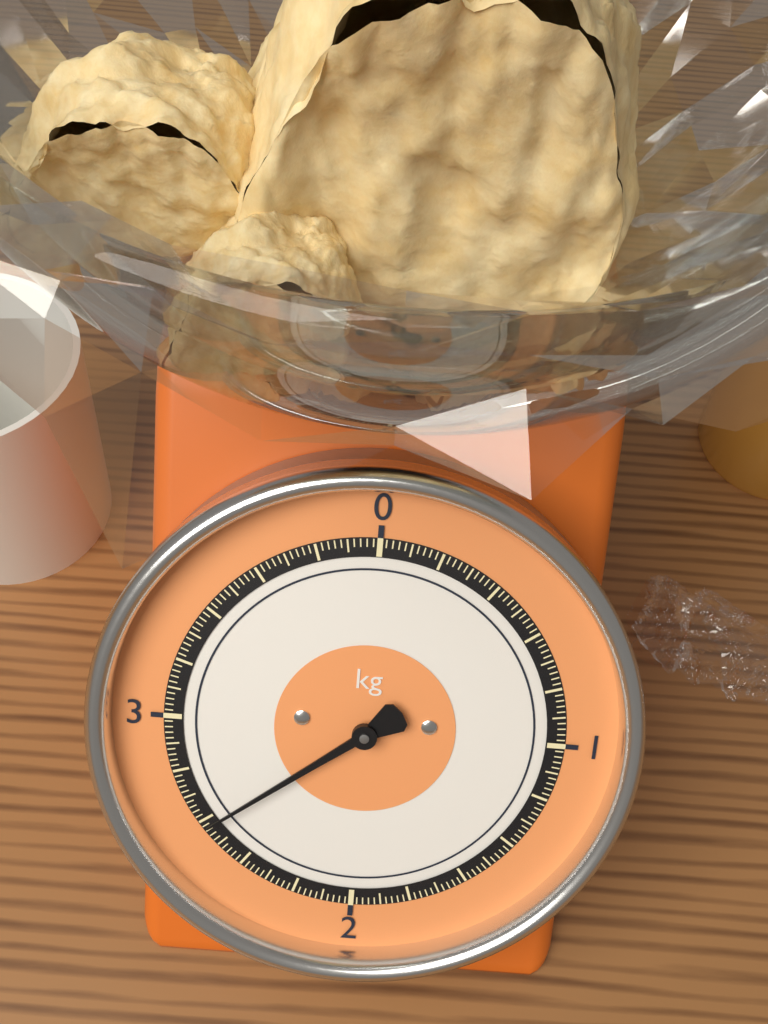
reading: 2.58 kg
